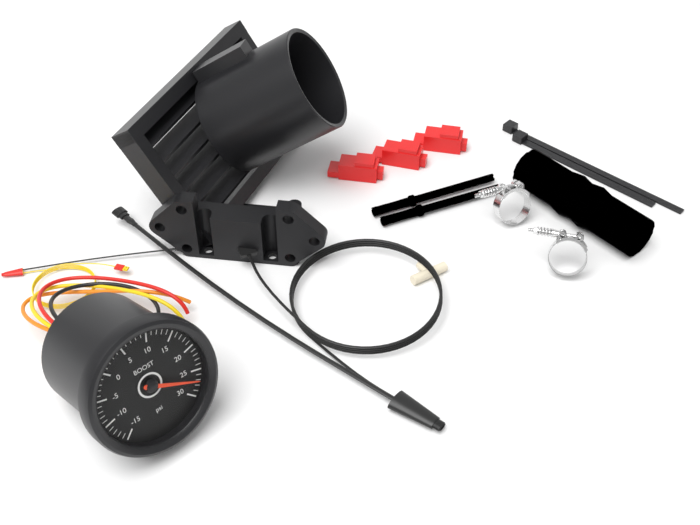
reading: 27 psi
